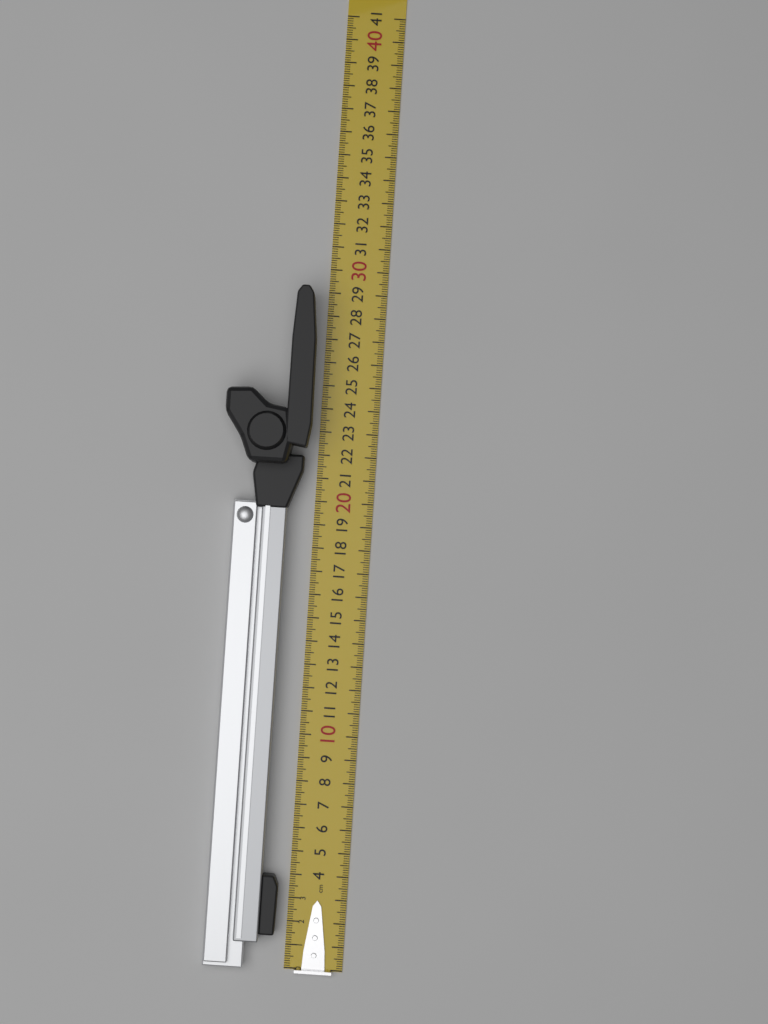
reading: 29.0 cm
